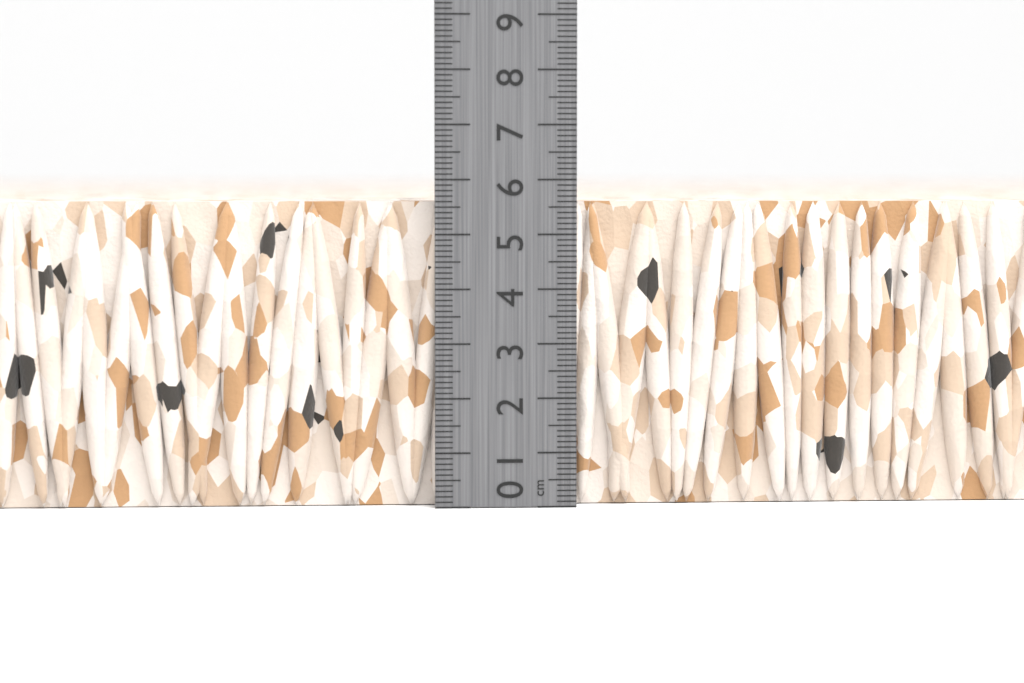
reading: 5.6 cm
